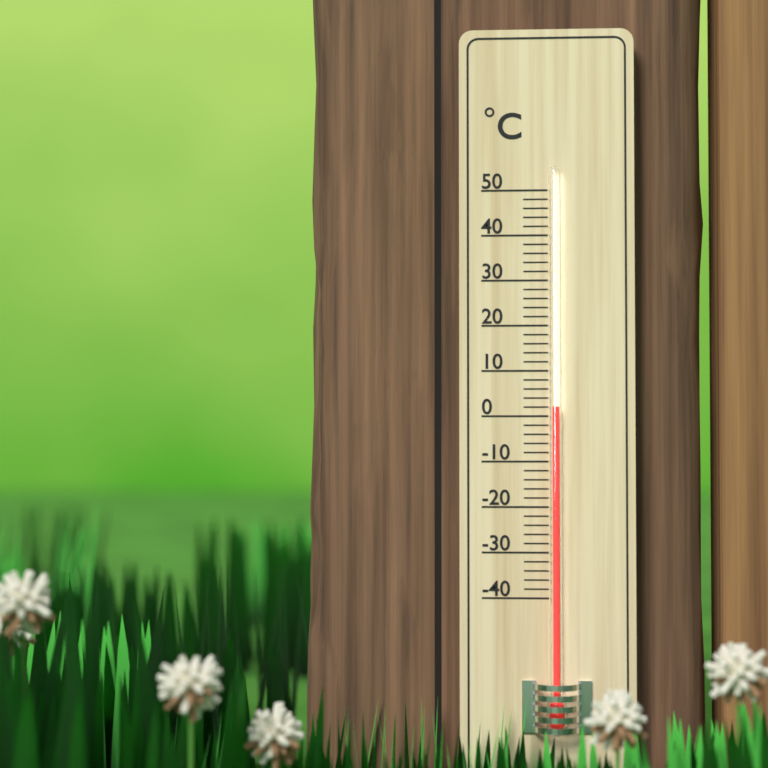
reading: 2 °C
